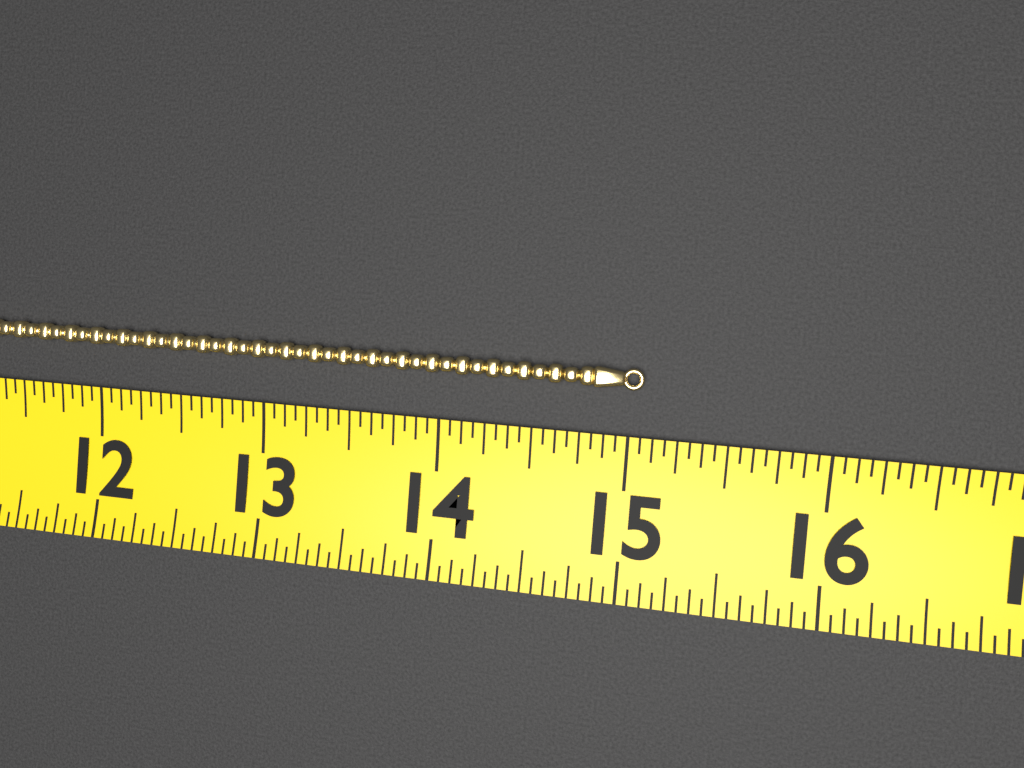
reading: 15.0625 (no unit)
